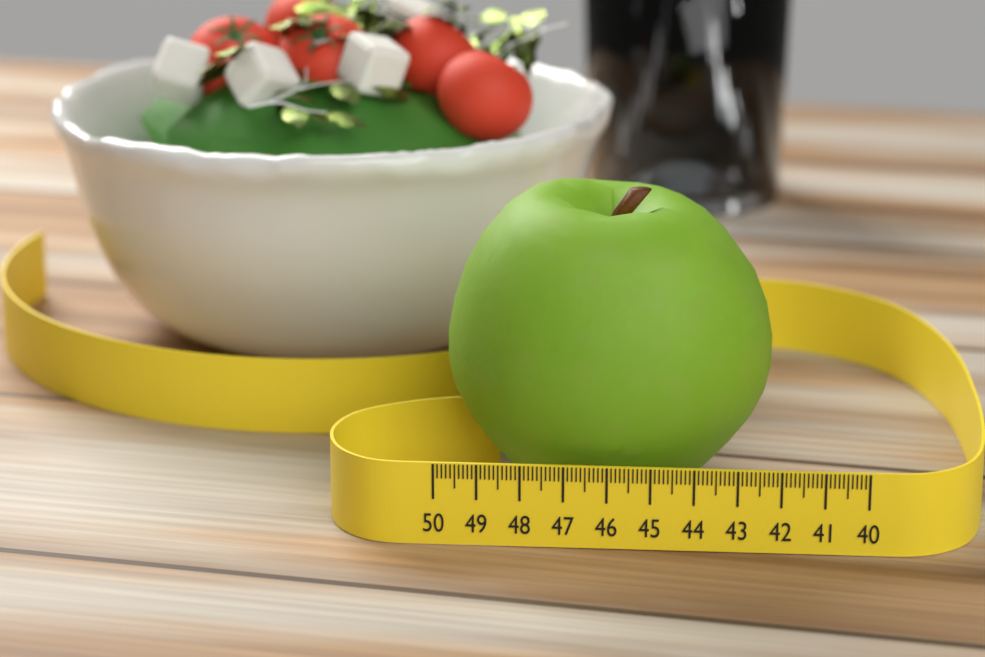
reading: 42.2 (no unit)
